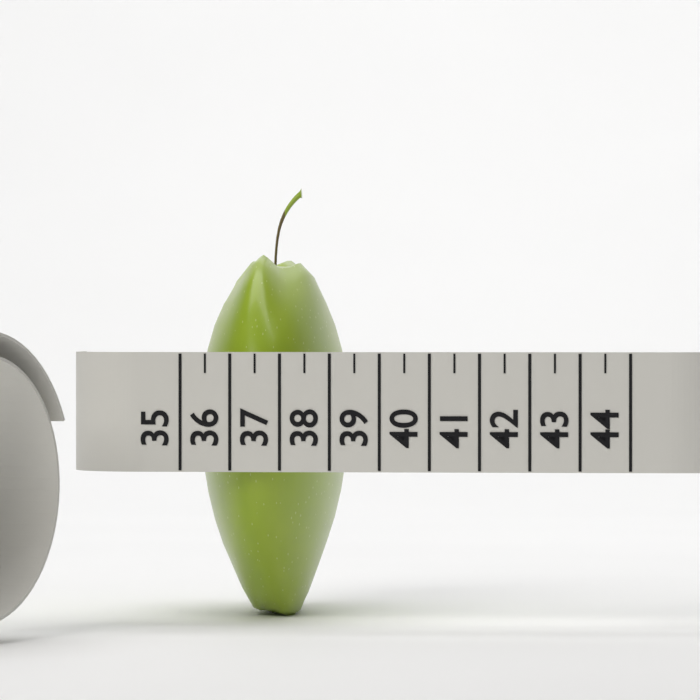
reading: 38.0 (no unit)
